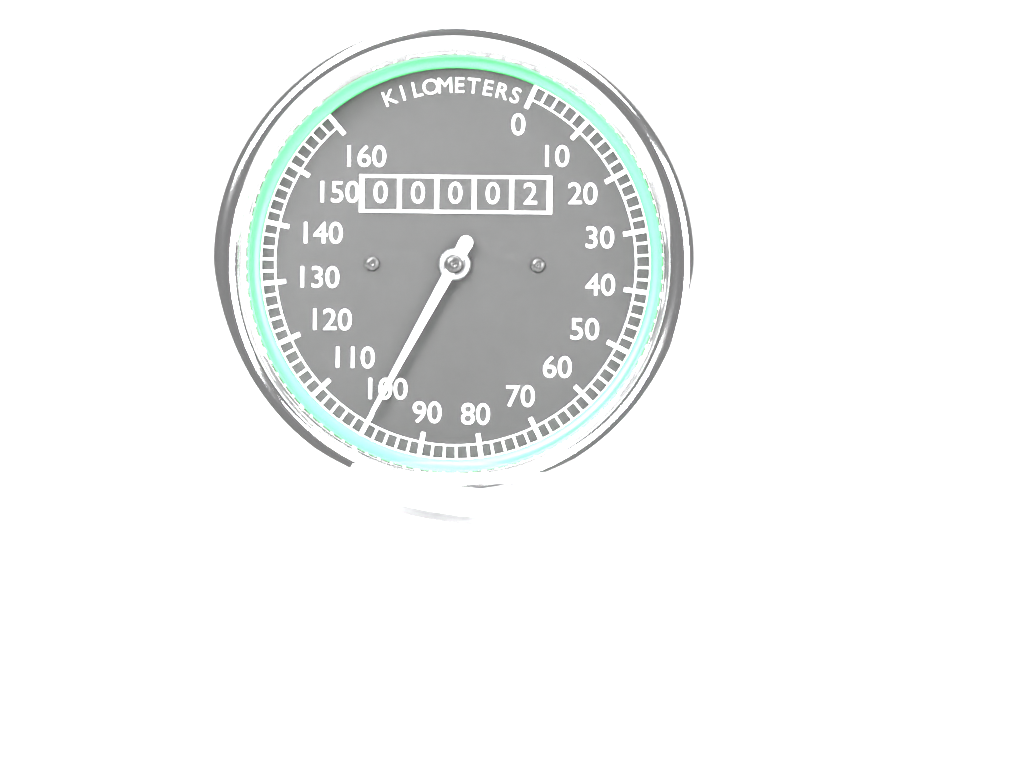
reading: 100 km/h
